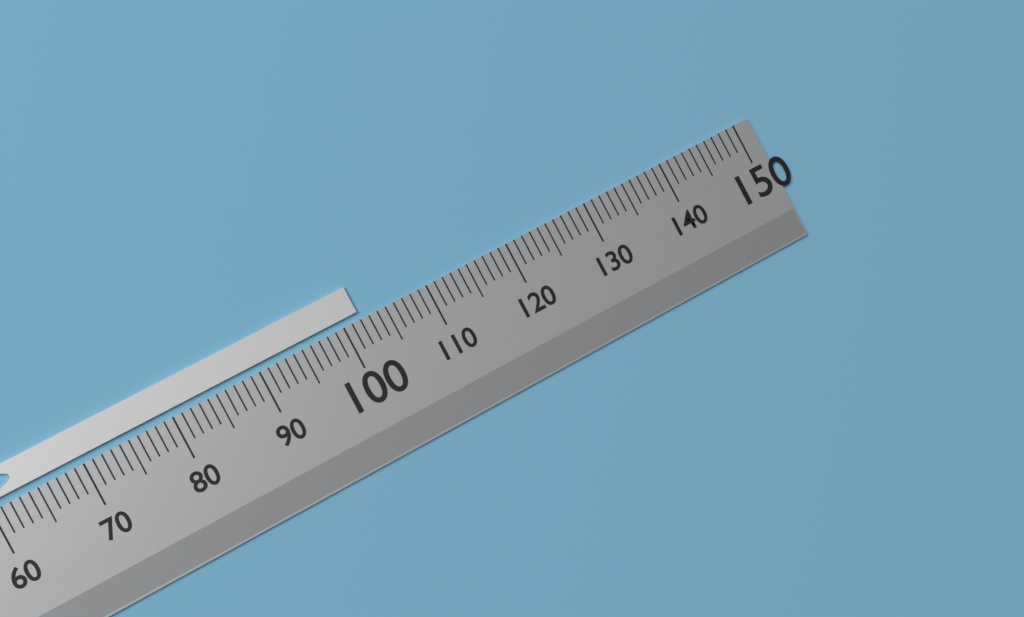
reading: 102 (no unit)
